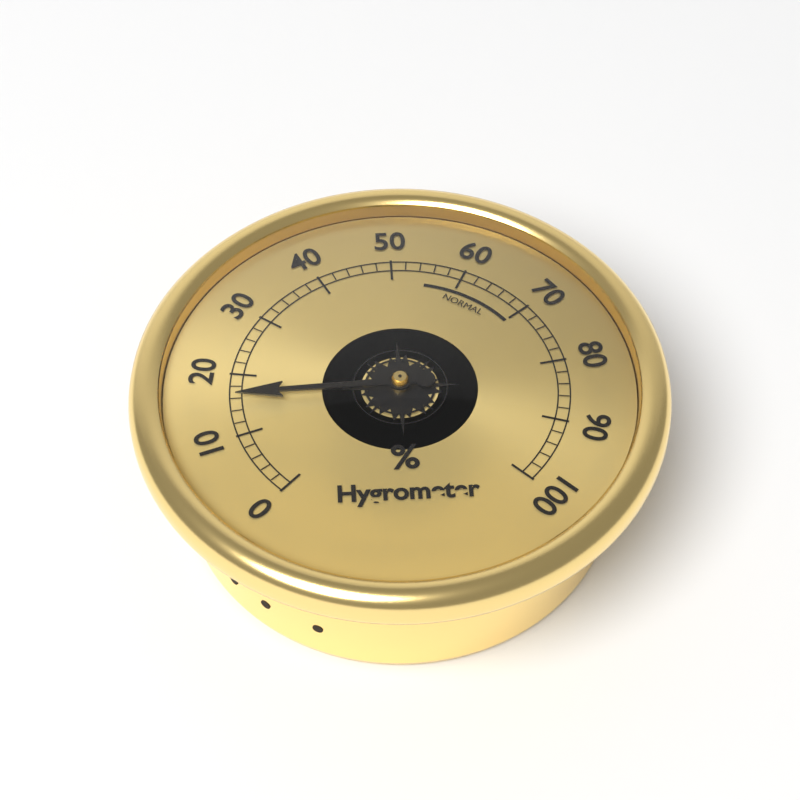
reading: 16 %
